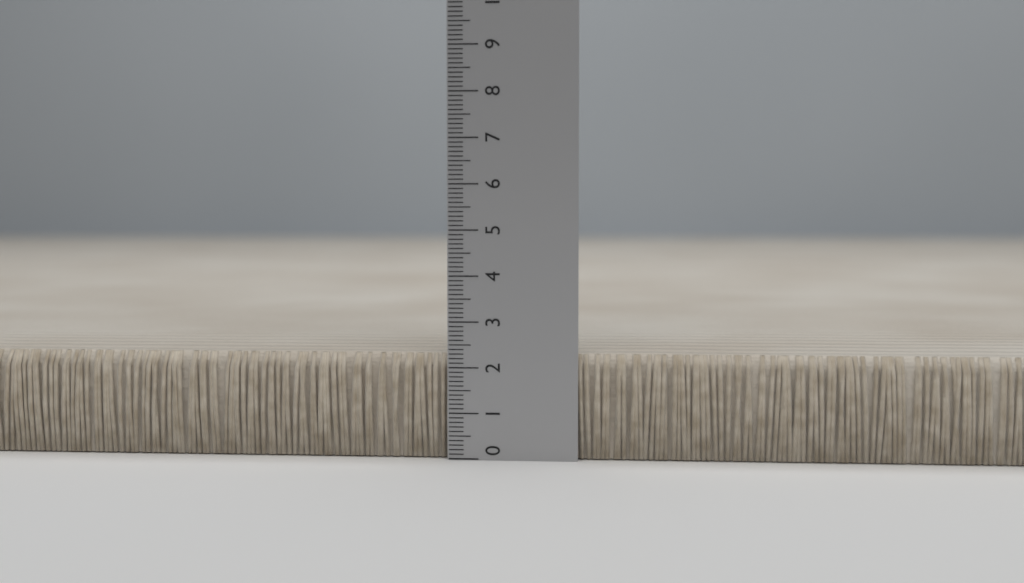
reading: 2.3 (no unit)
